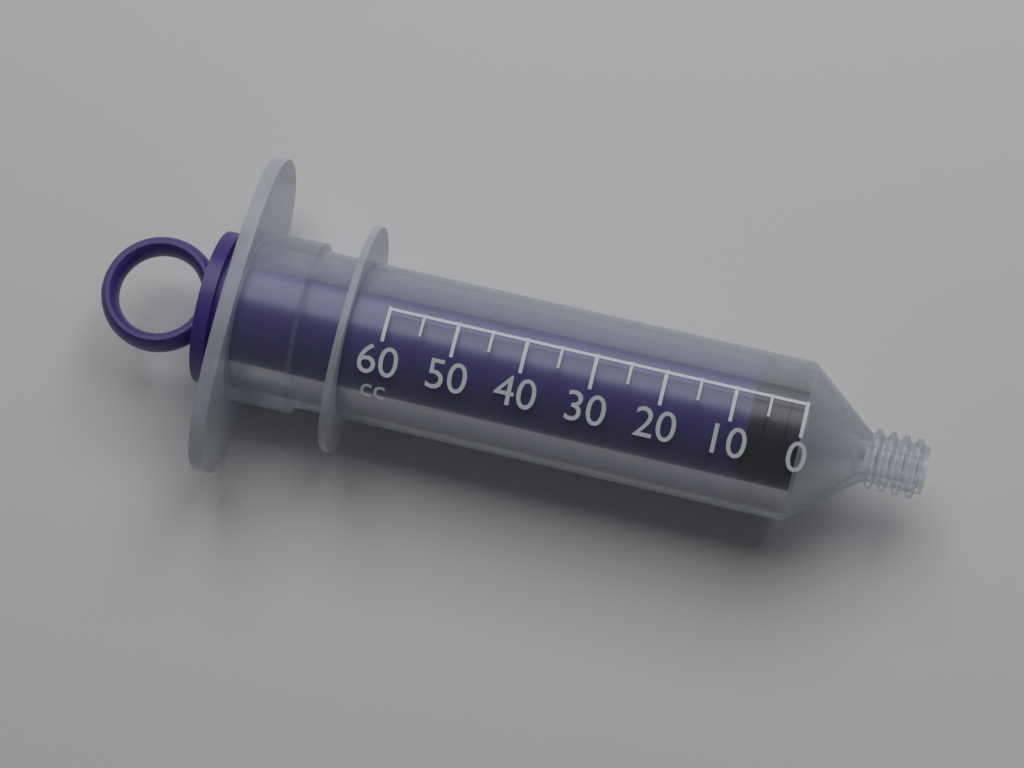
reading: 0 cc
